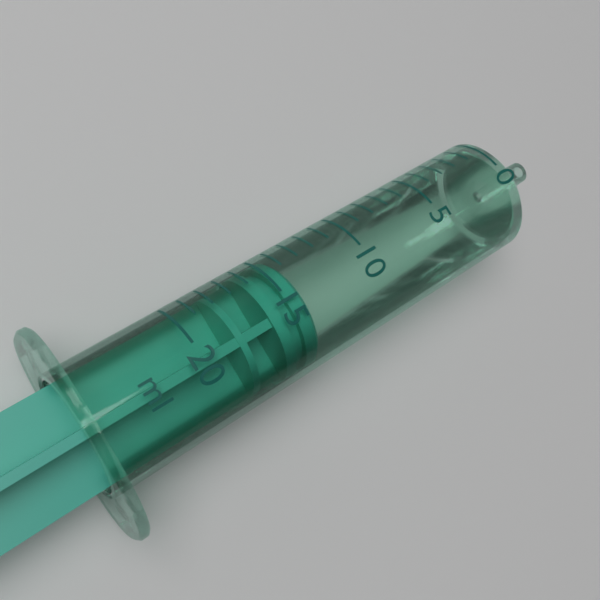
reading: 14 ml
